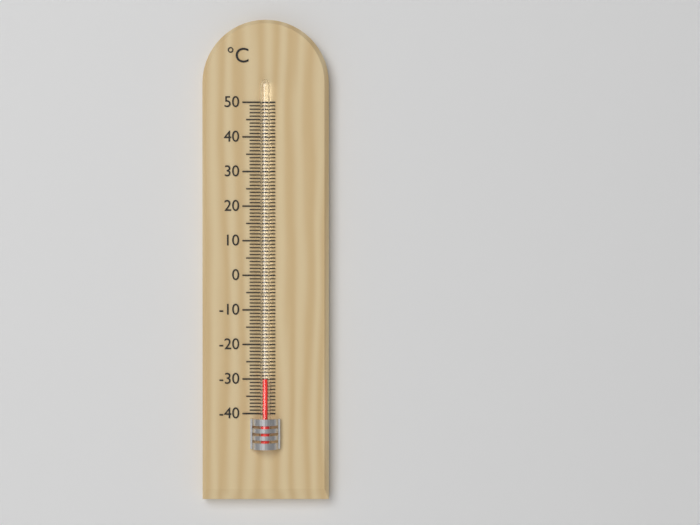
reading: -30 °C
